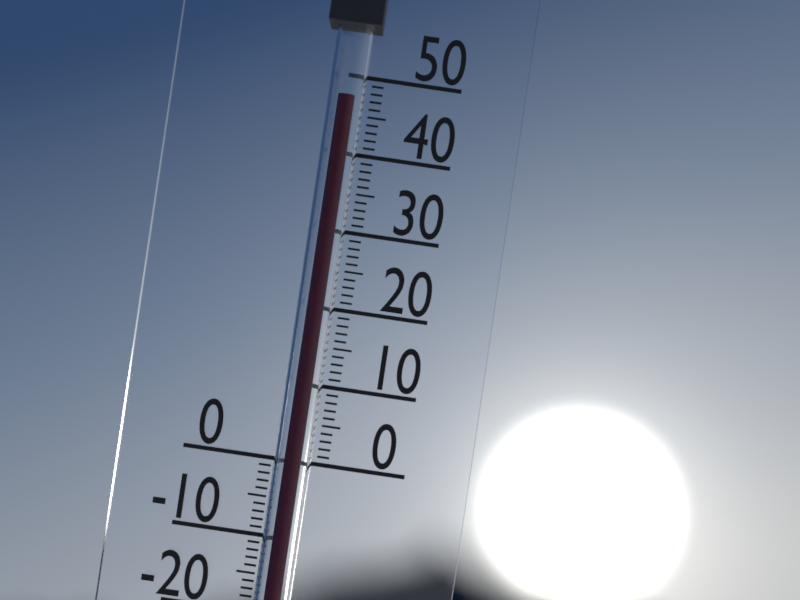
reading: 47 °C
